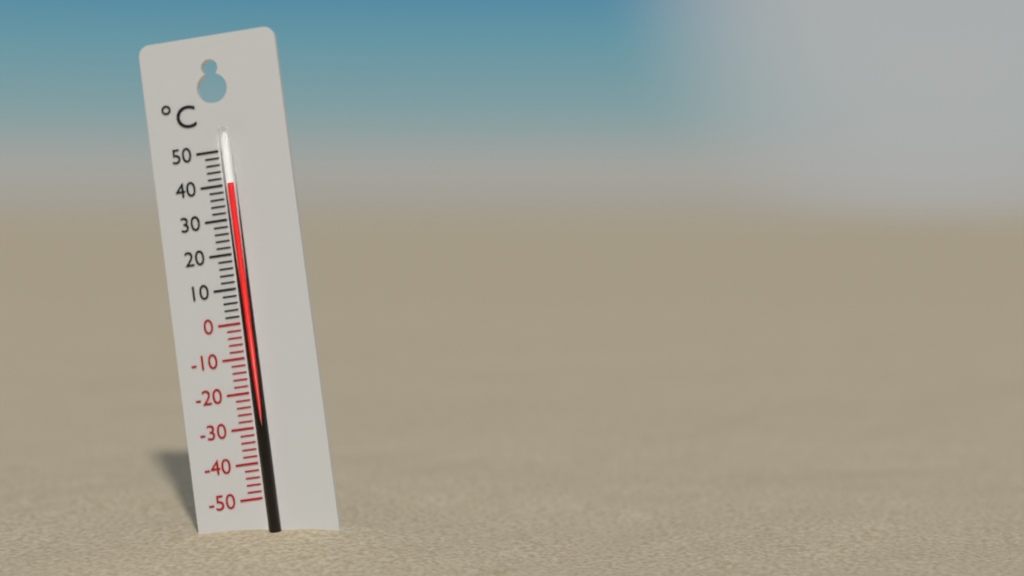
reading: 40 °C
